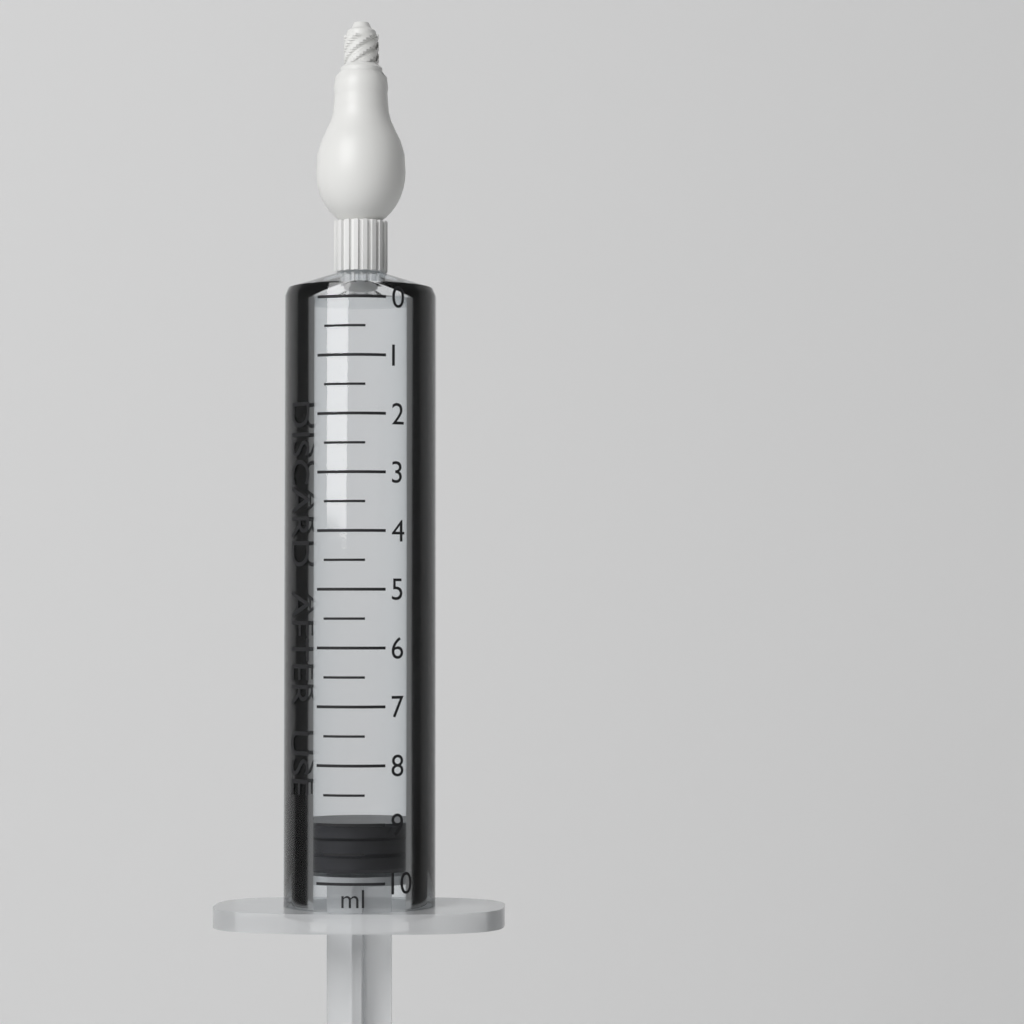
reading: 9.0 ml
